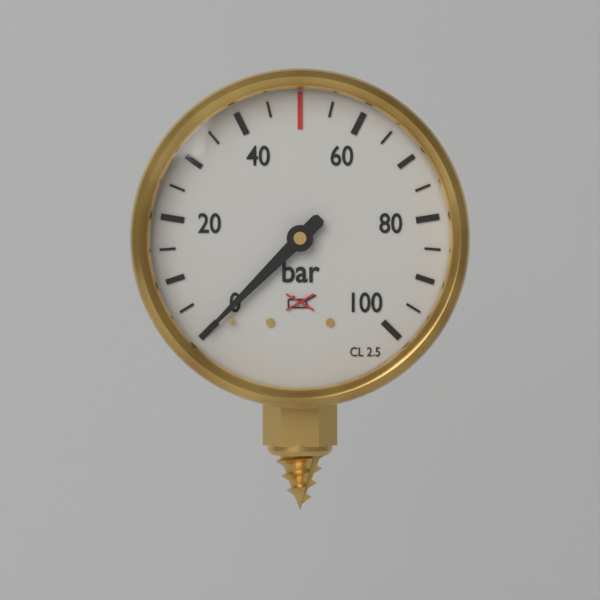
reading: 0 bar
